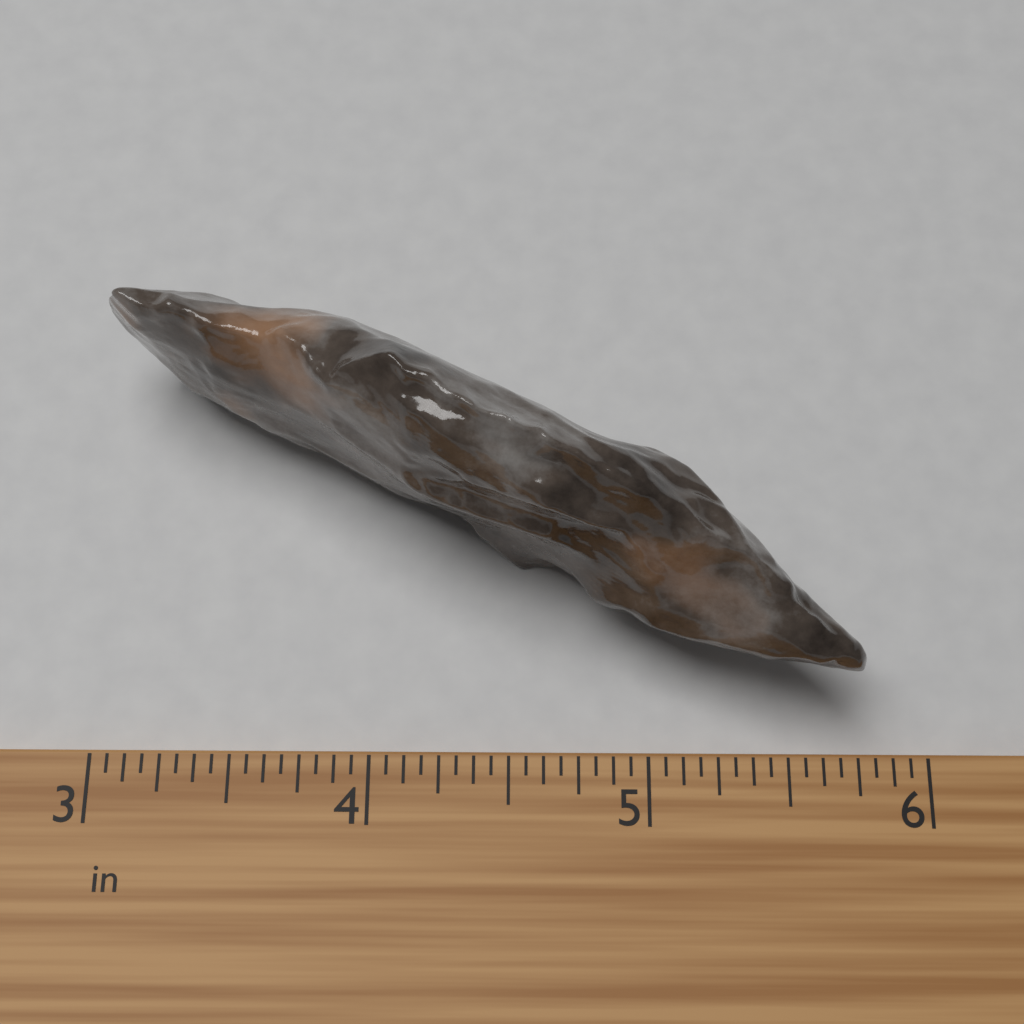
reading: 5.7500 in
